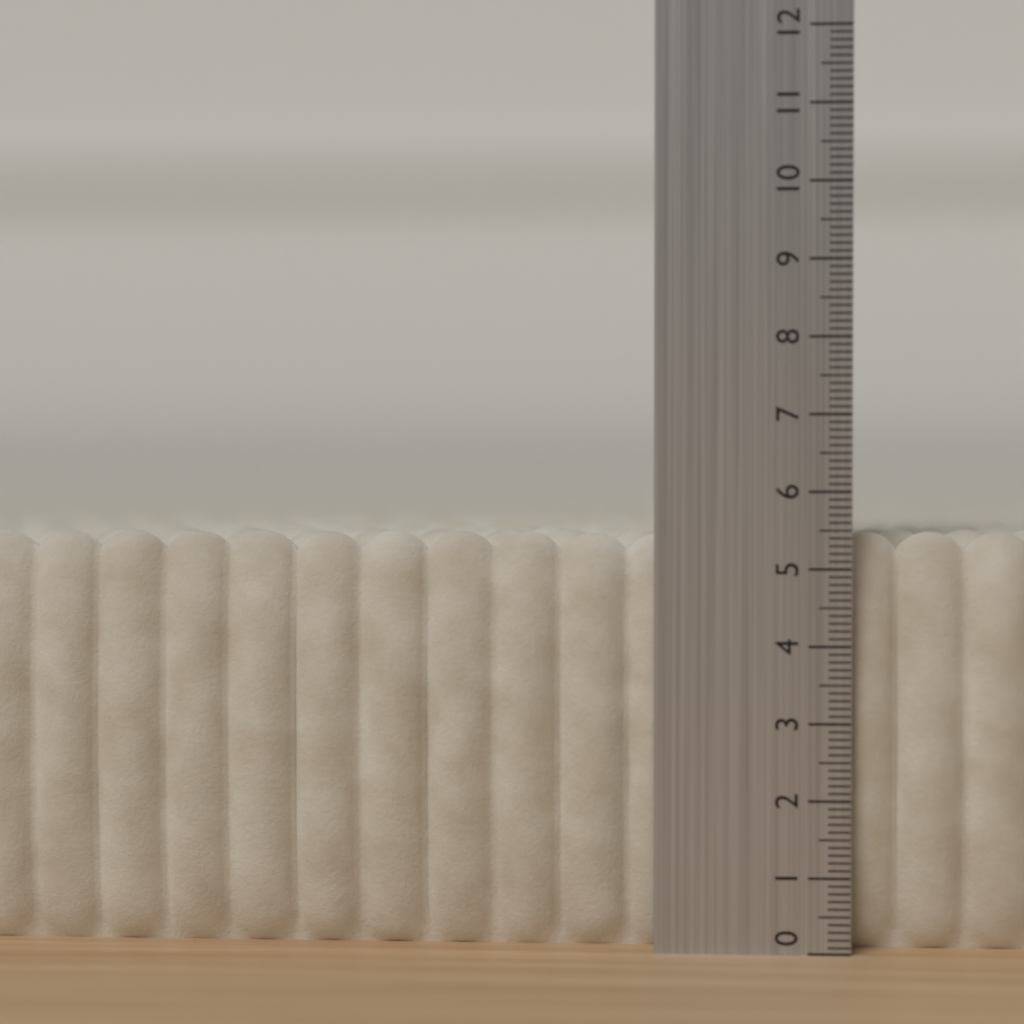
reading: 5.5 (no unit)
